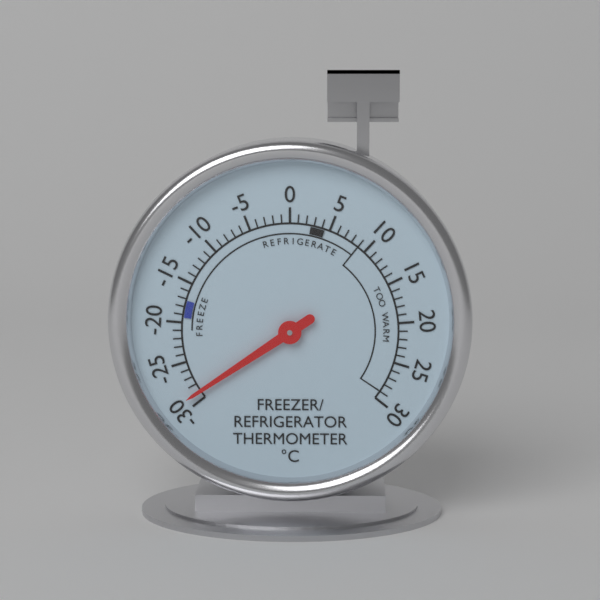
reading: -29 °C
